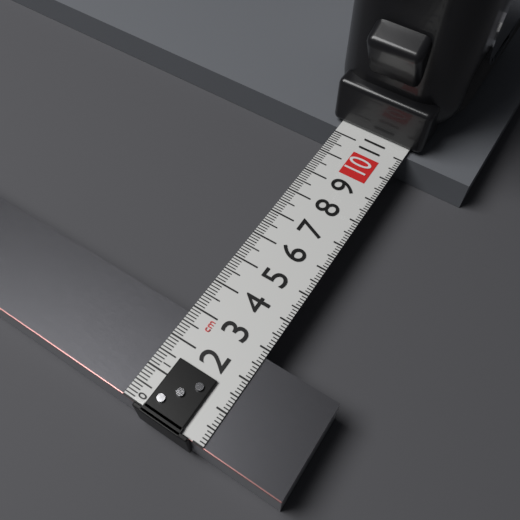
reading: 2.8 cm
